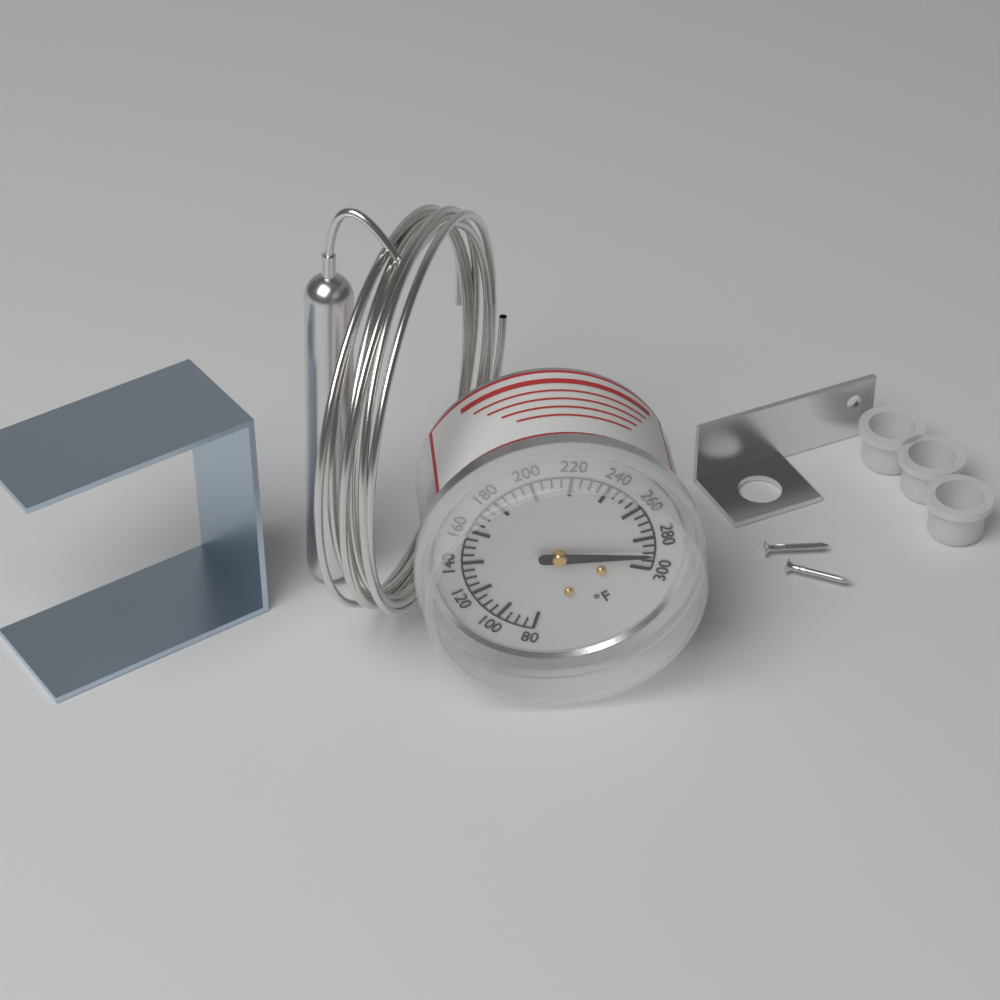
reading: 290 °F
